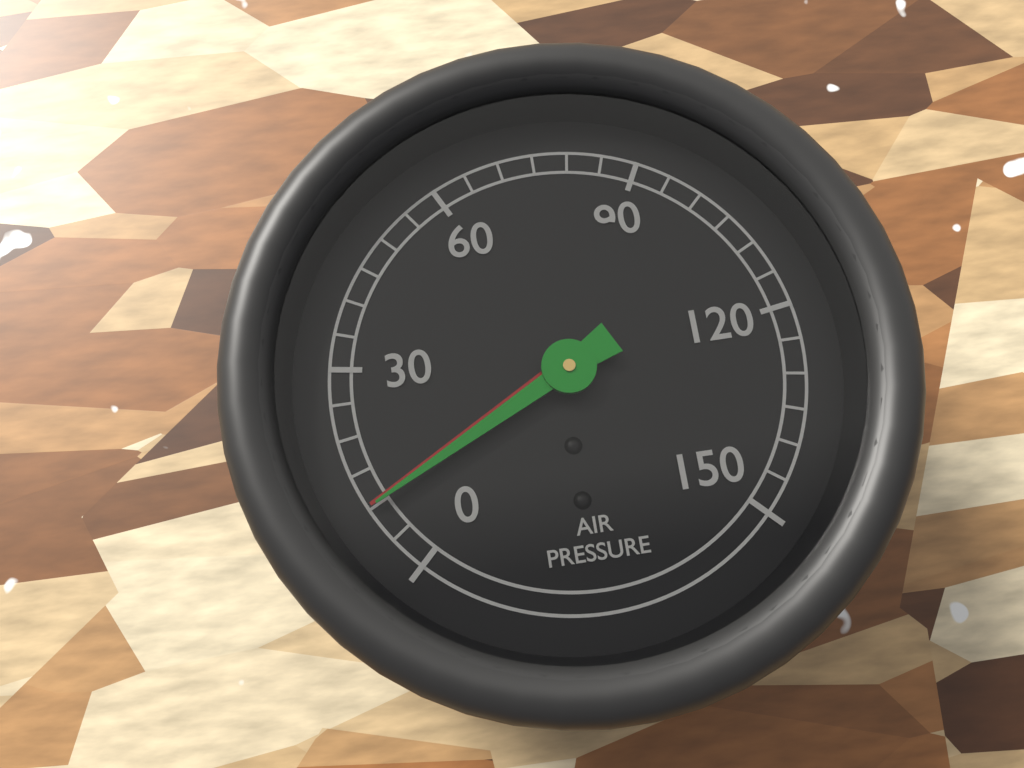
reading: 10 (no unit)
